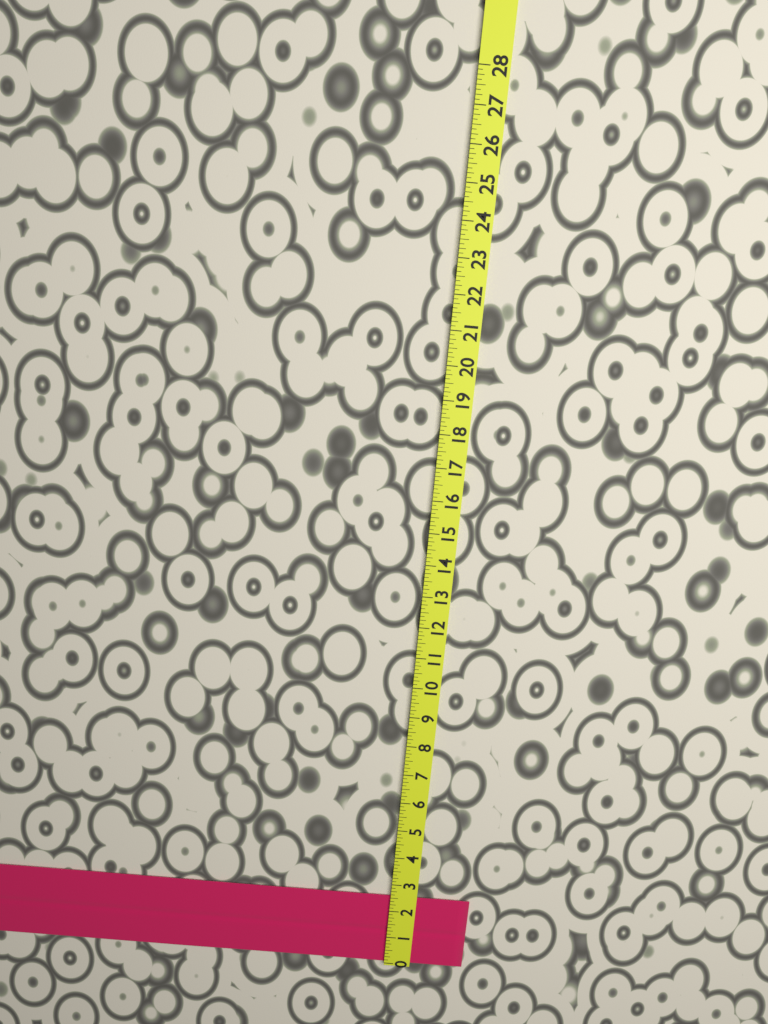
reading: 2.500 (no unit)
